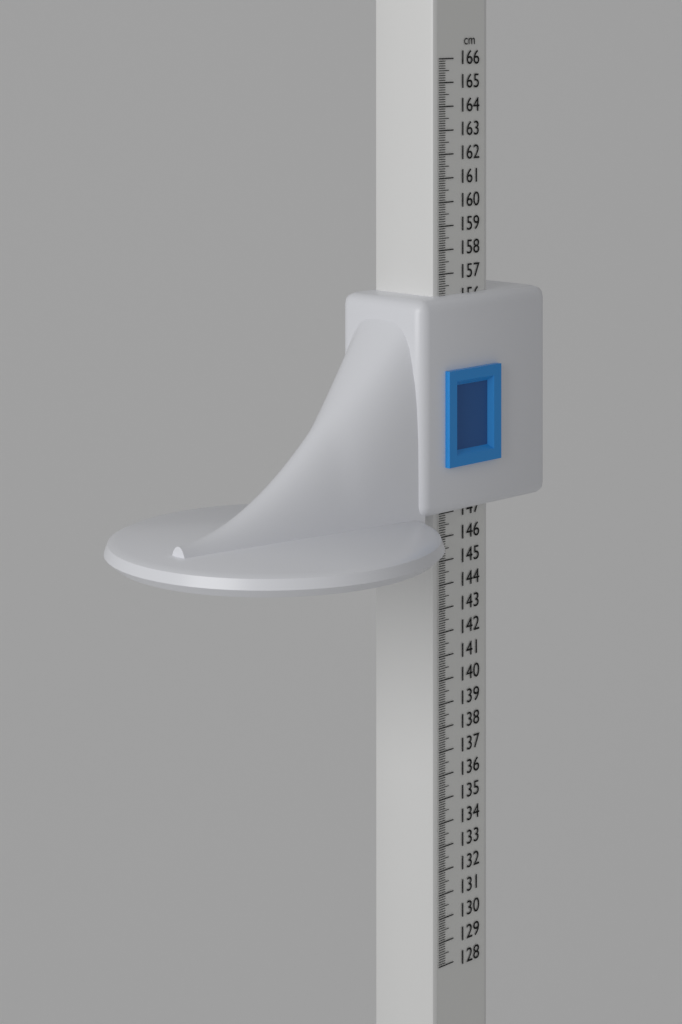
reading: 156.1 cm
